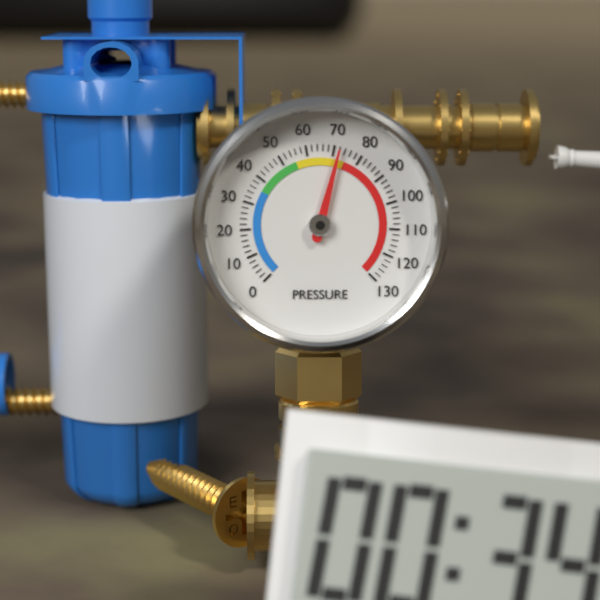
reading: 72 (no unit)
